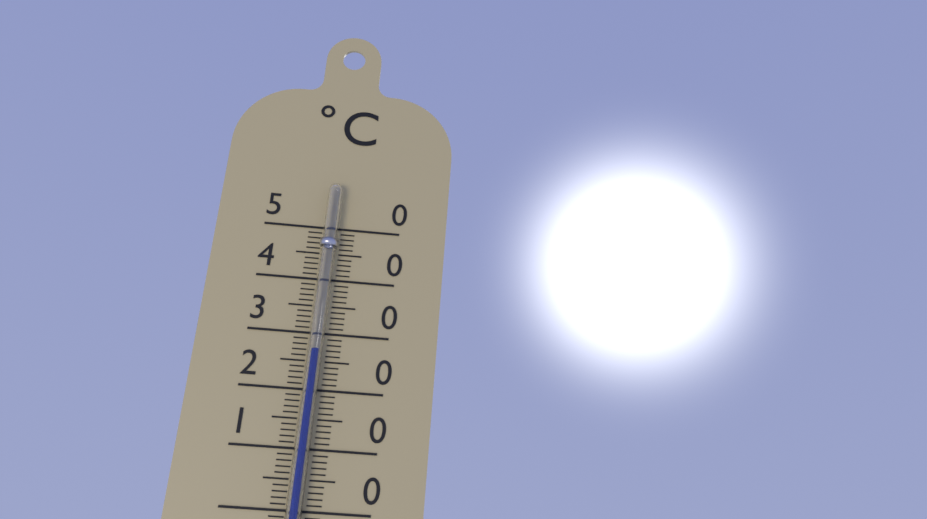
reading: 27 °C
